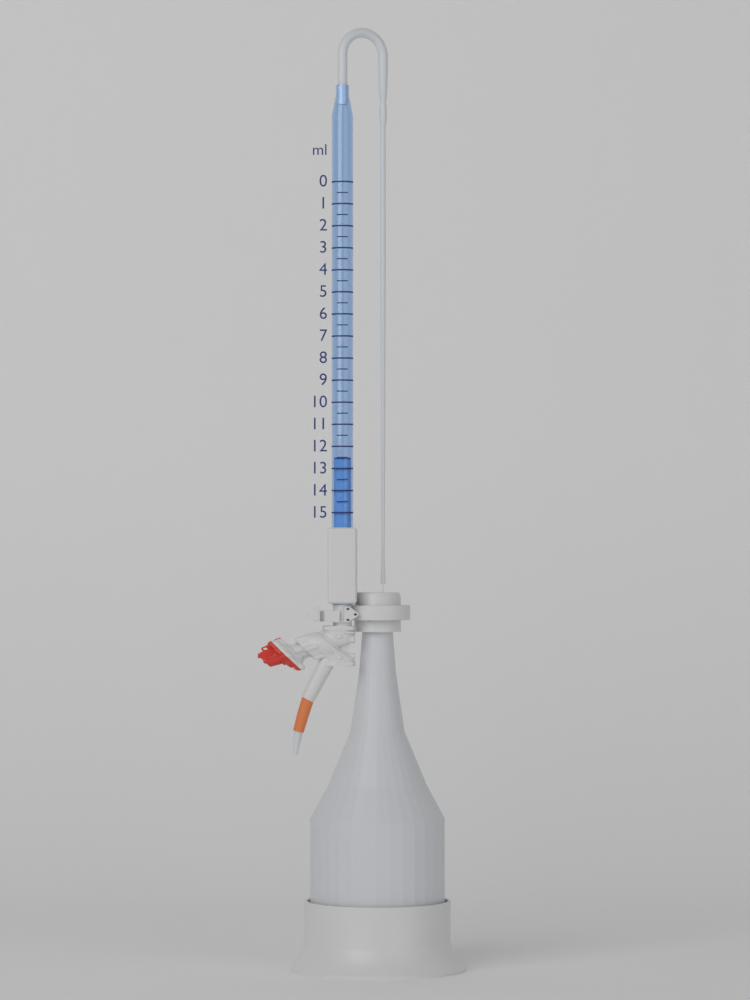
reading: 12.5 ml
